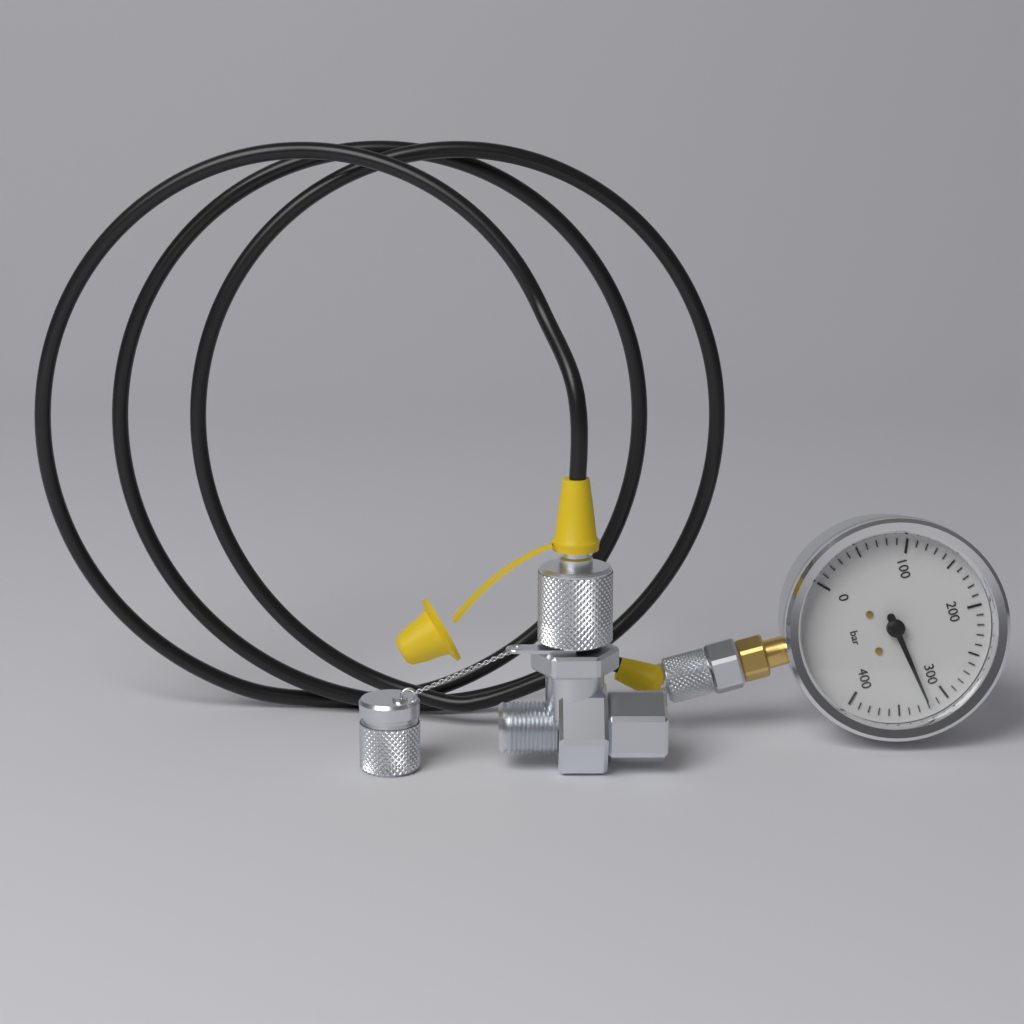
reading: 320 bar
